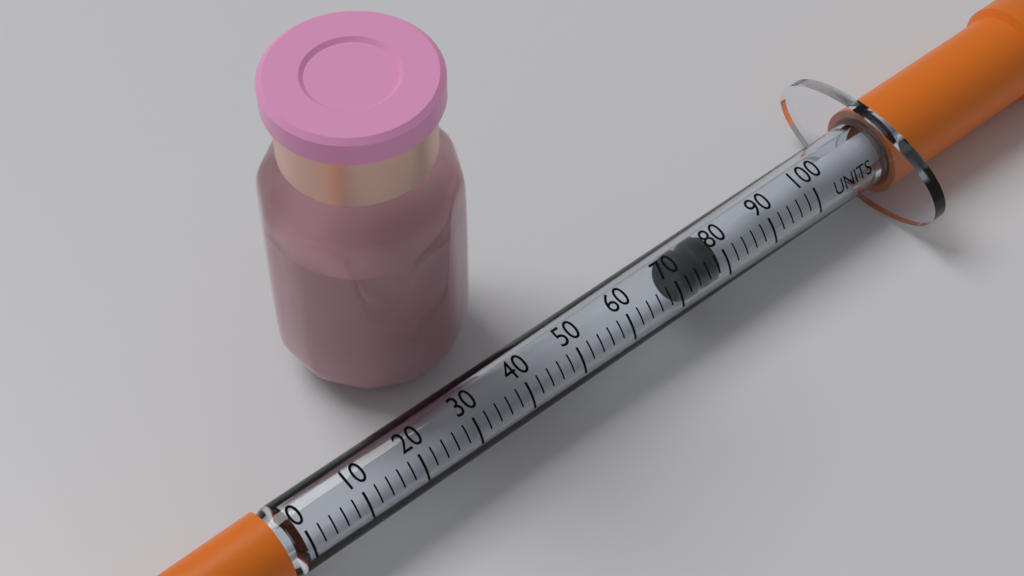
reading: 72 units
